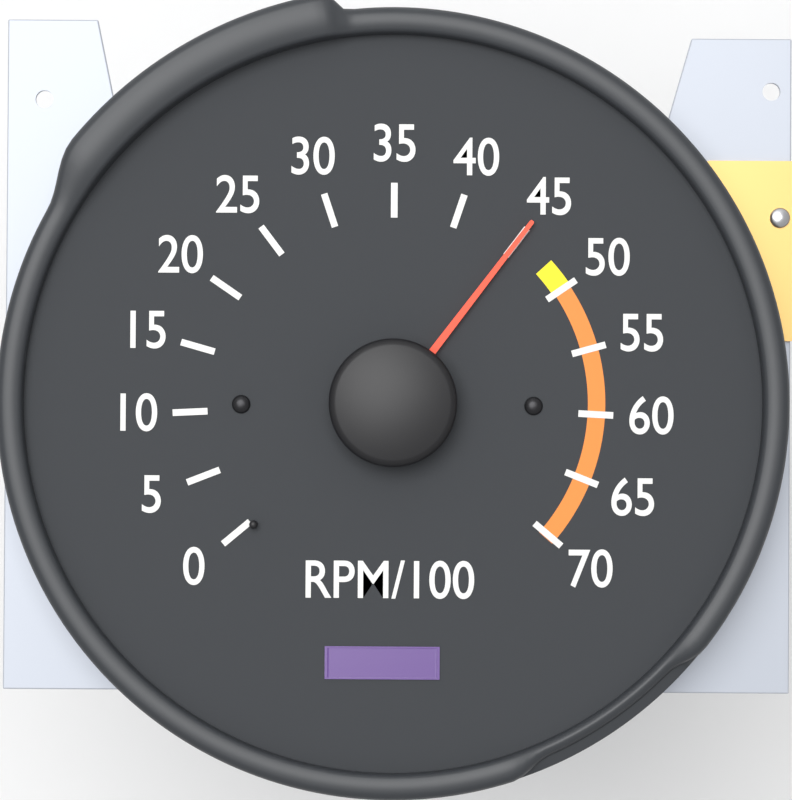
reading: 45 RPM/100
